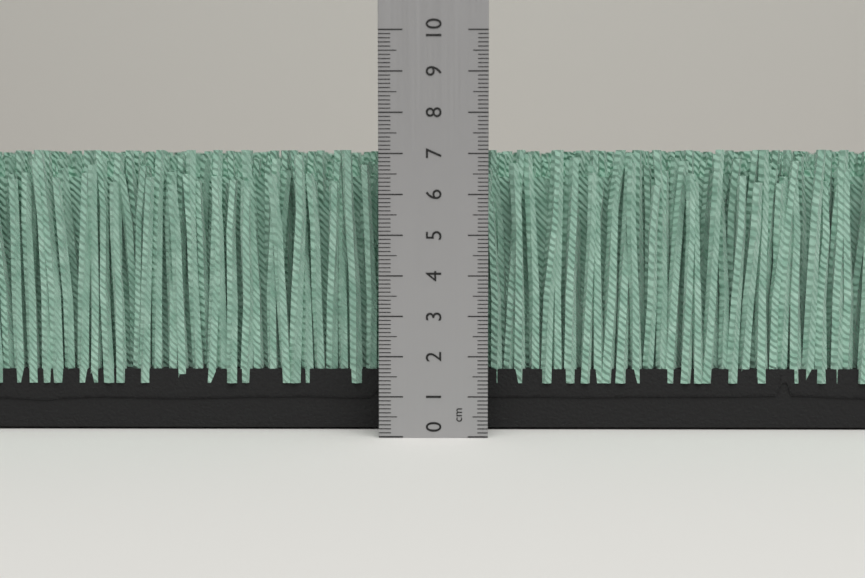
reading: 7.1 cm
